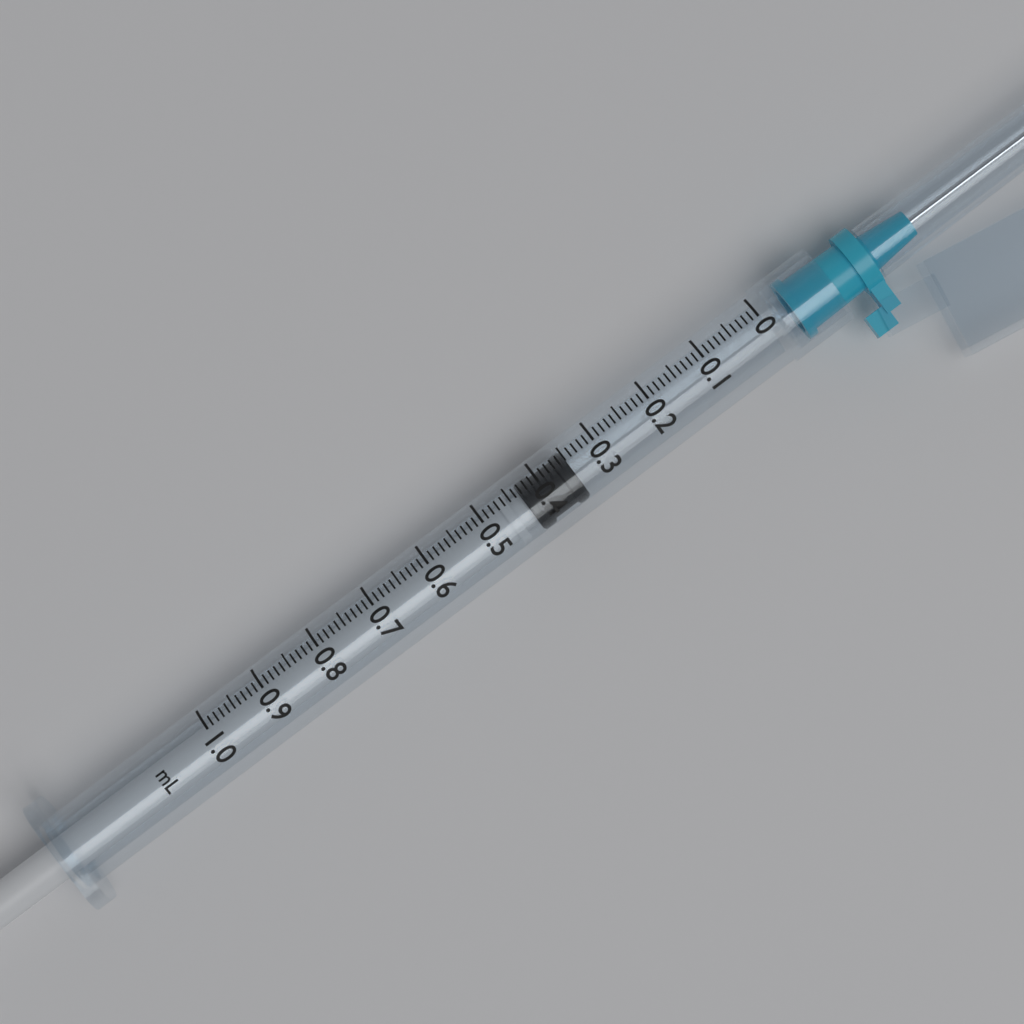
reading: 0.35 ml
